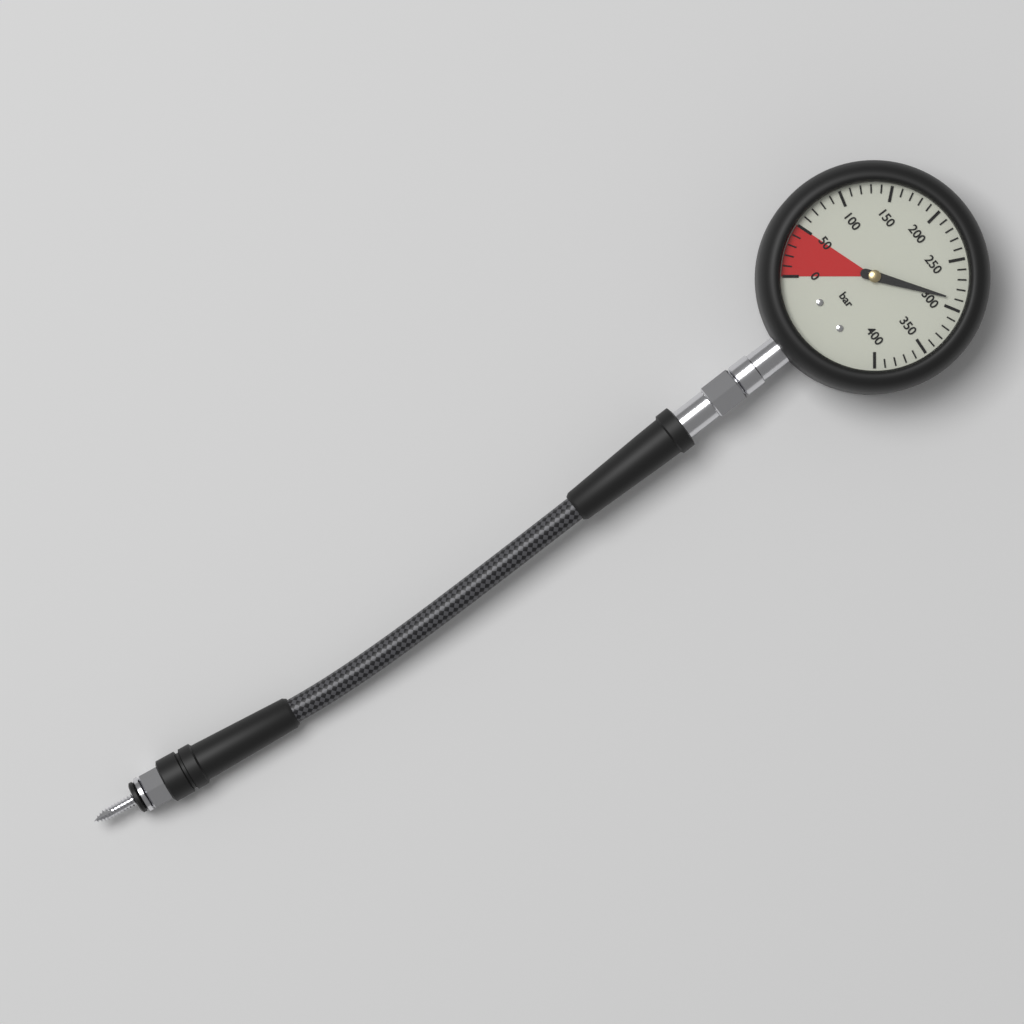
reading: 290 bar
